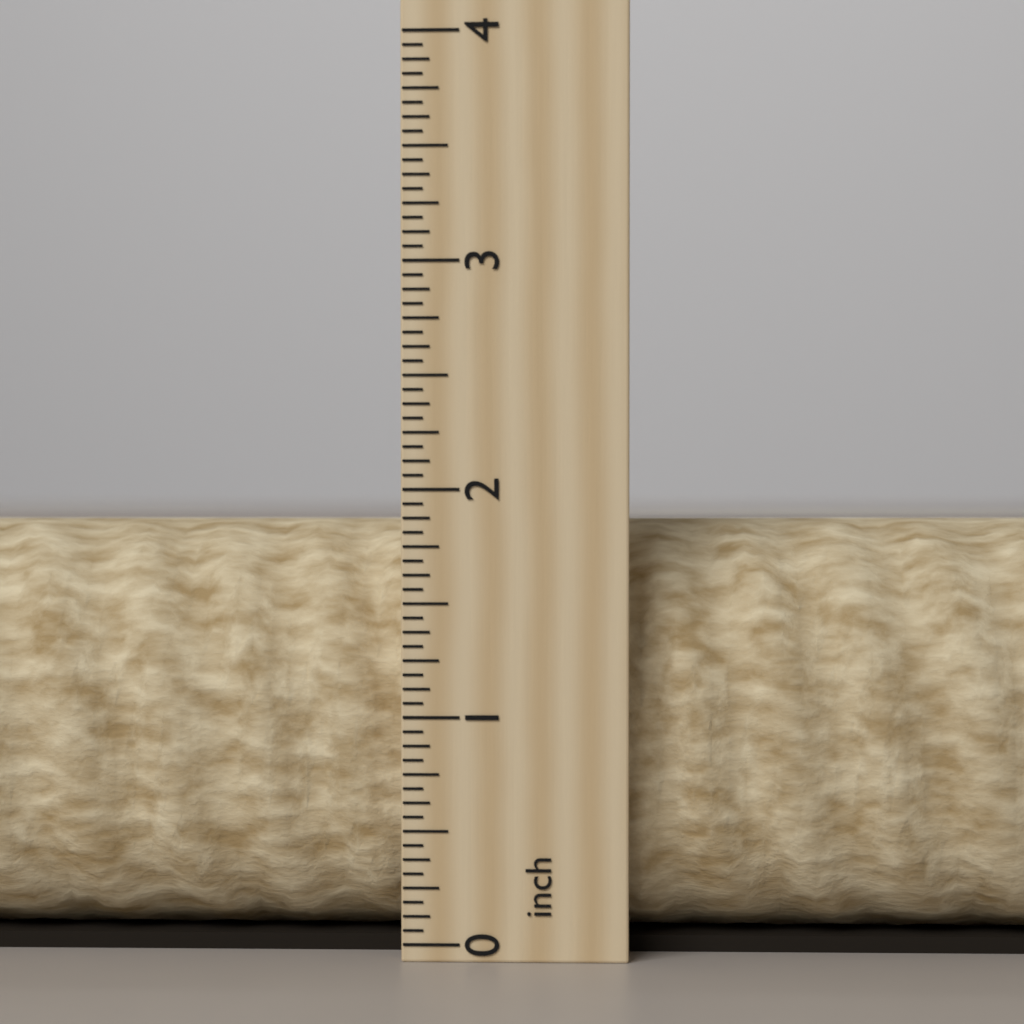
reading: 1.8750 inch
